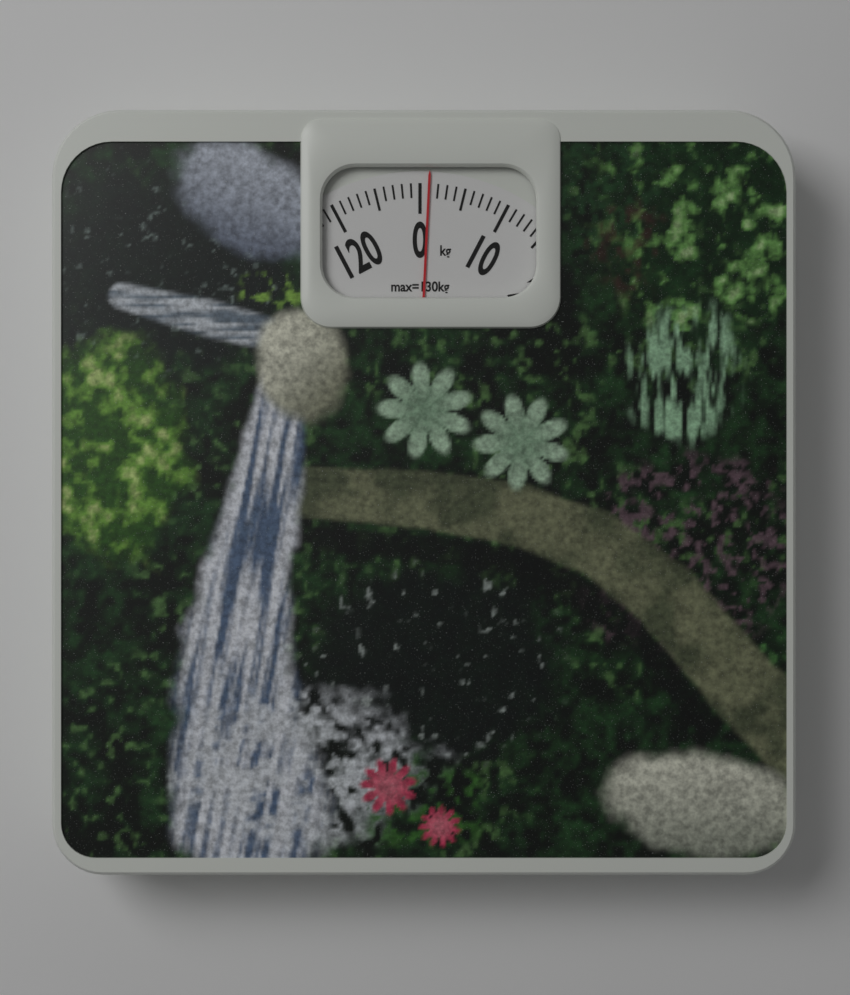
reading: 1 kg
